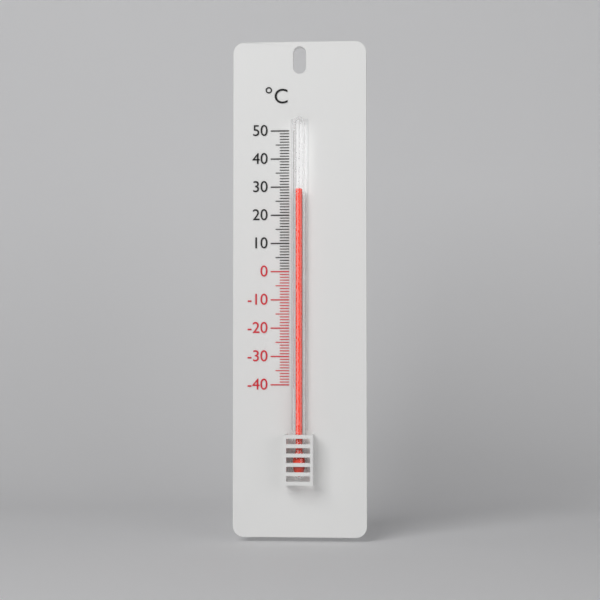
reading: 29 °C
